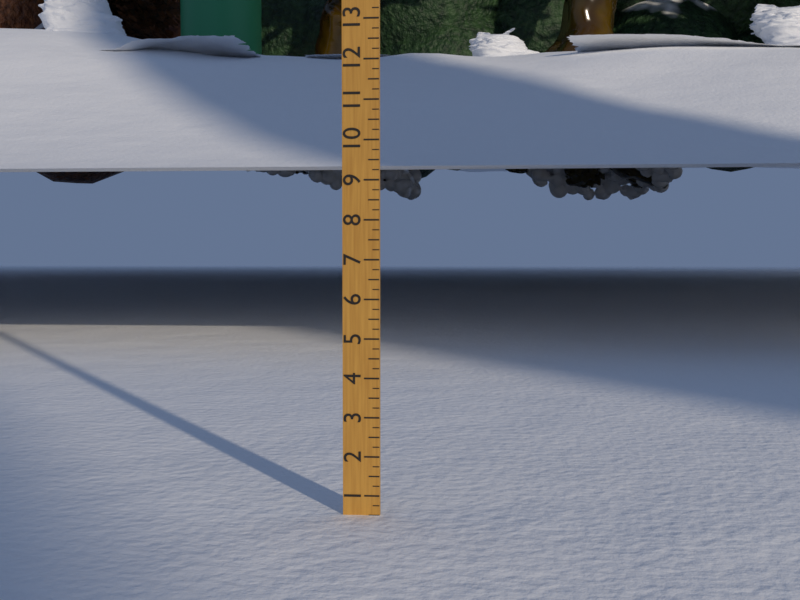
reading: 0.50 (no unit)
